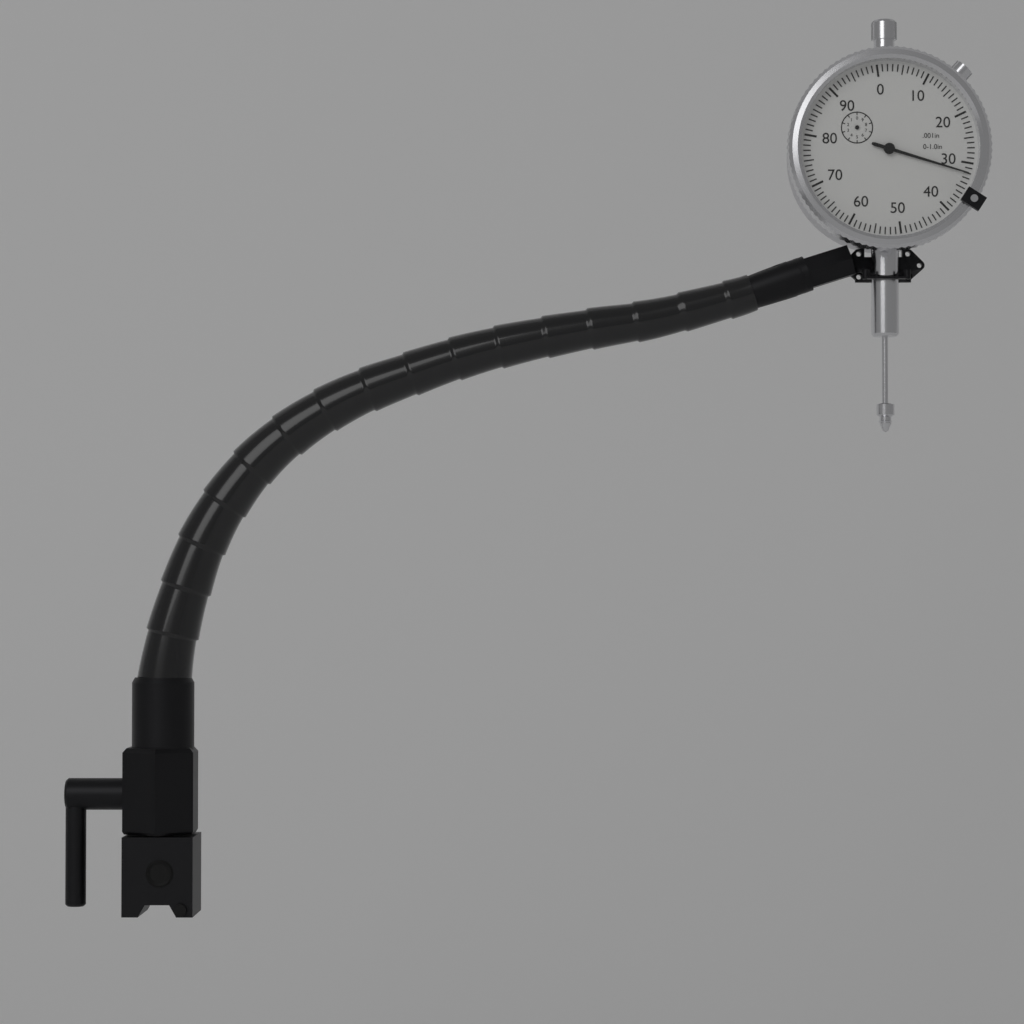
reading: 0.032 in
